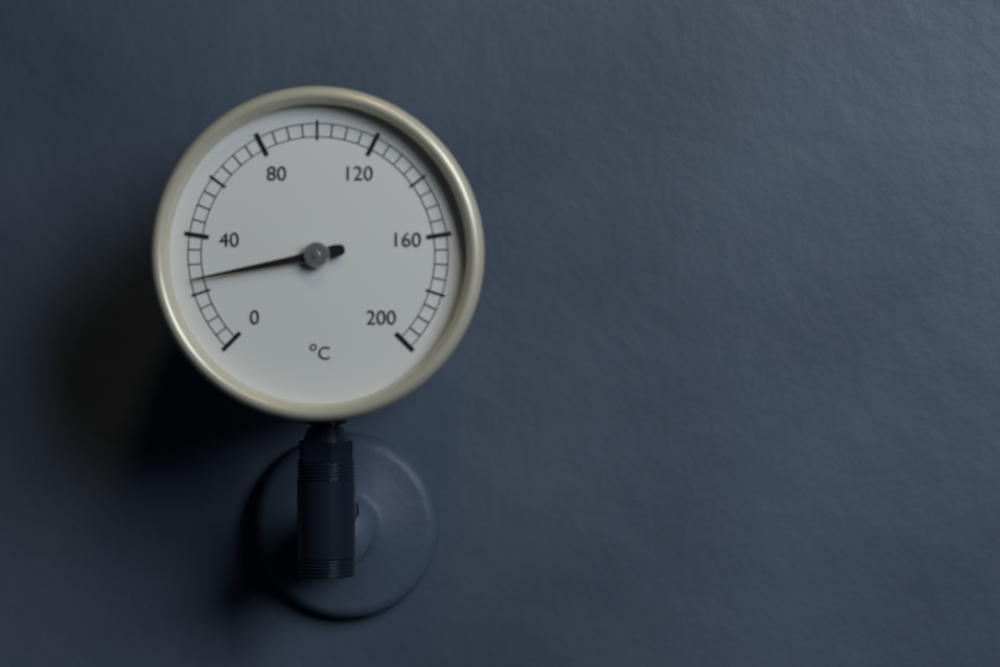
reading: 25 °C
